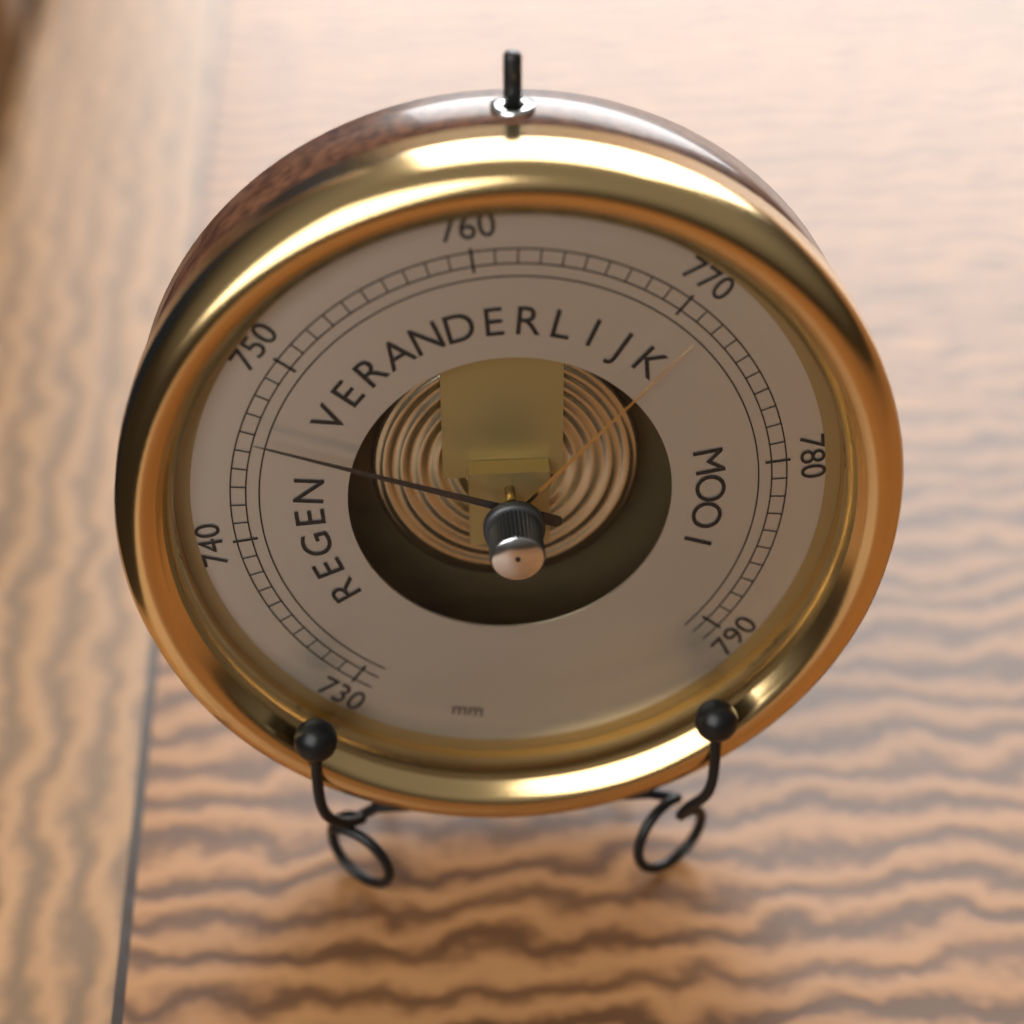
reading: 746 mm
